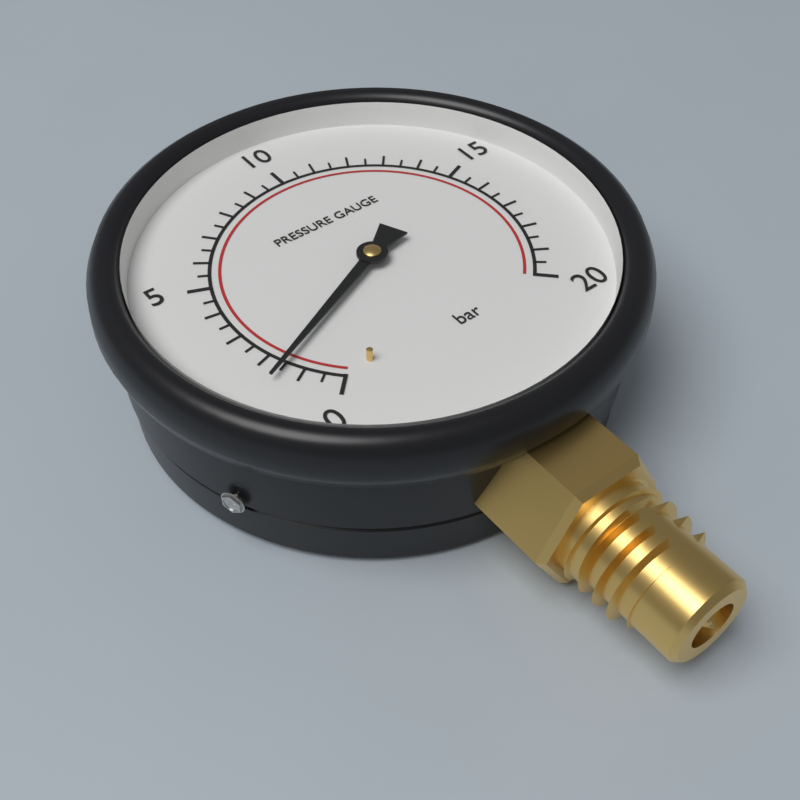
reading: 1.5 bar
